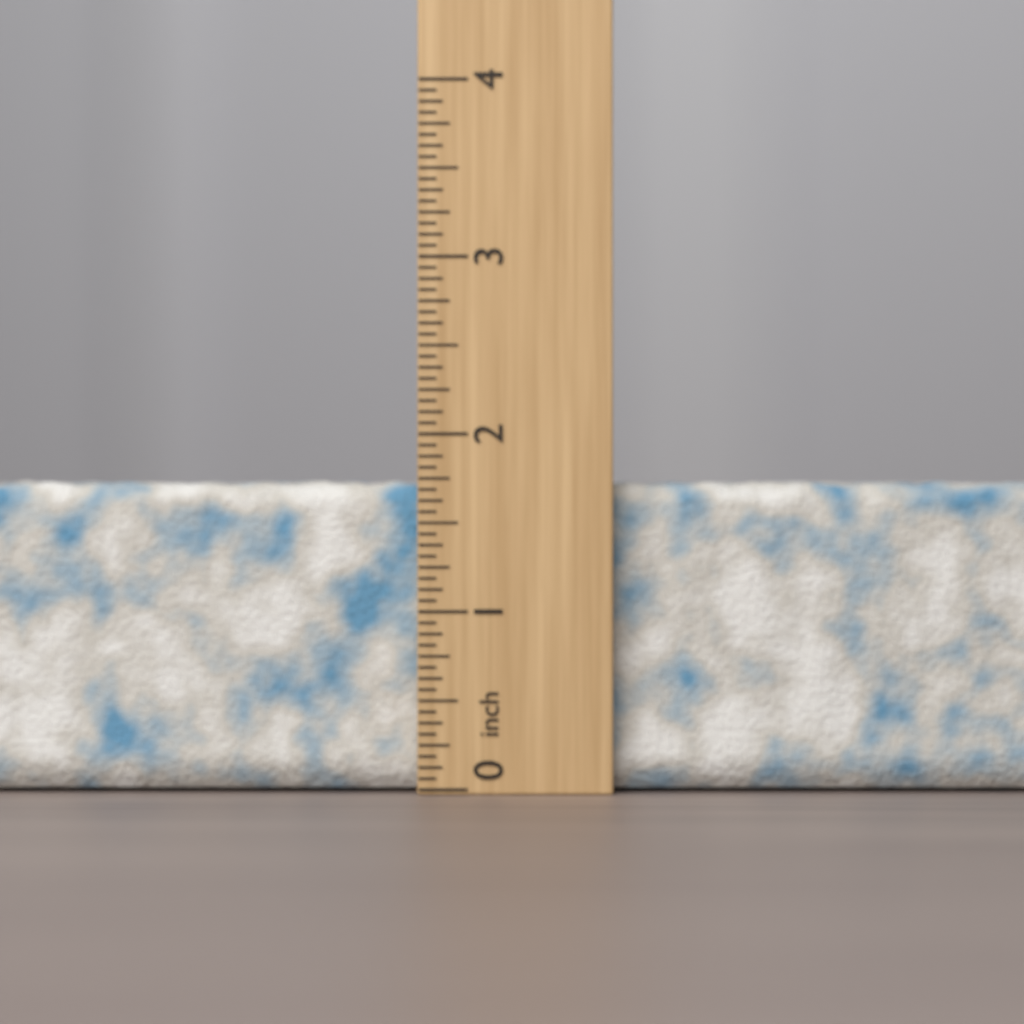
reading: 1.7500 inch
